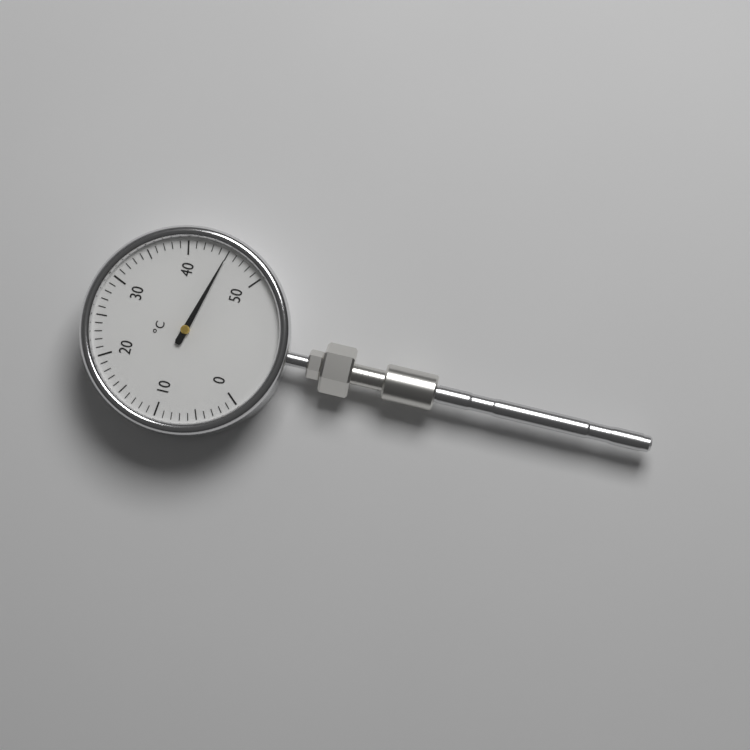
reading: 45 °C
